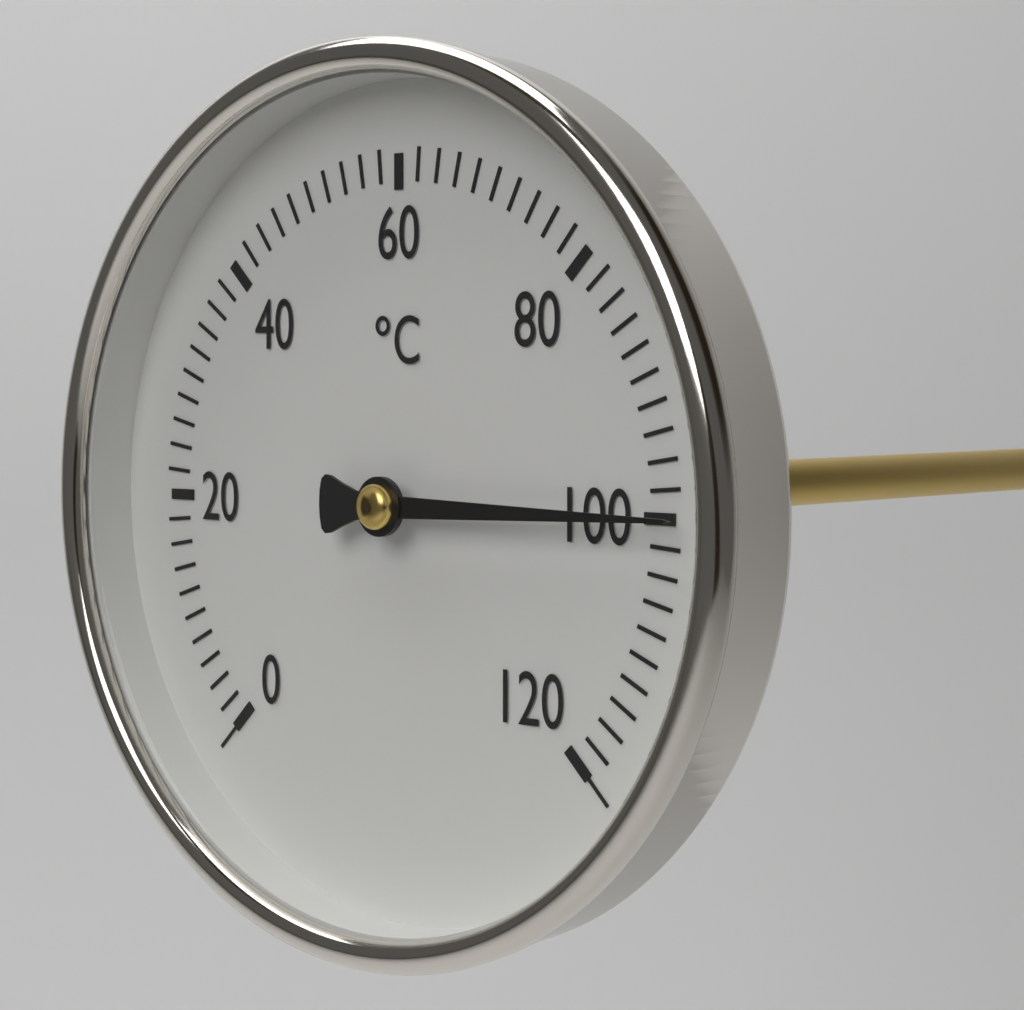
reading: 100 °C
